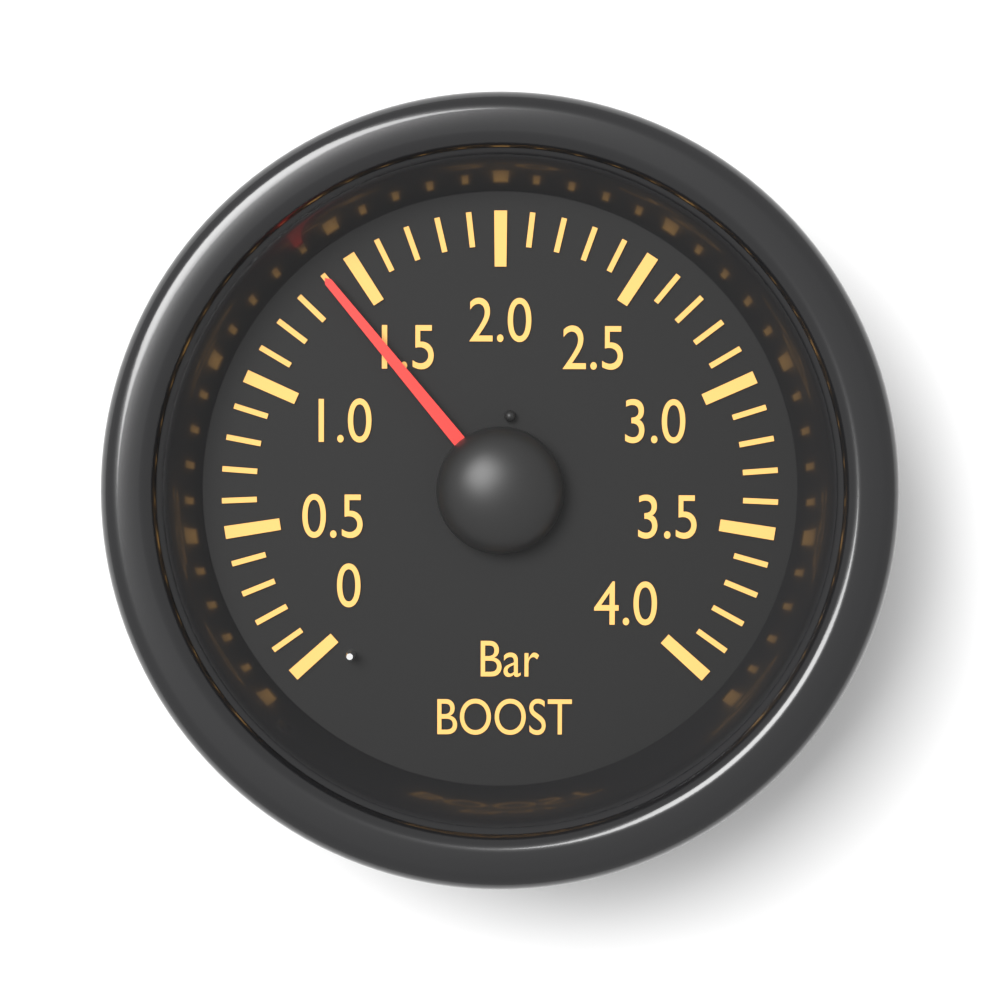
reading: 1.4 bar
